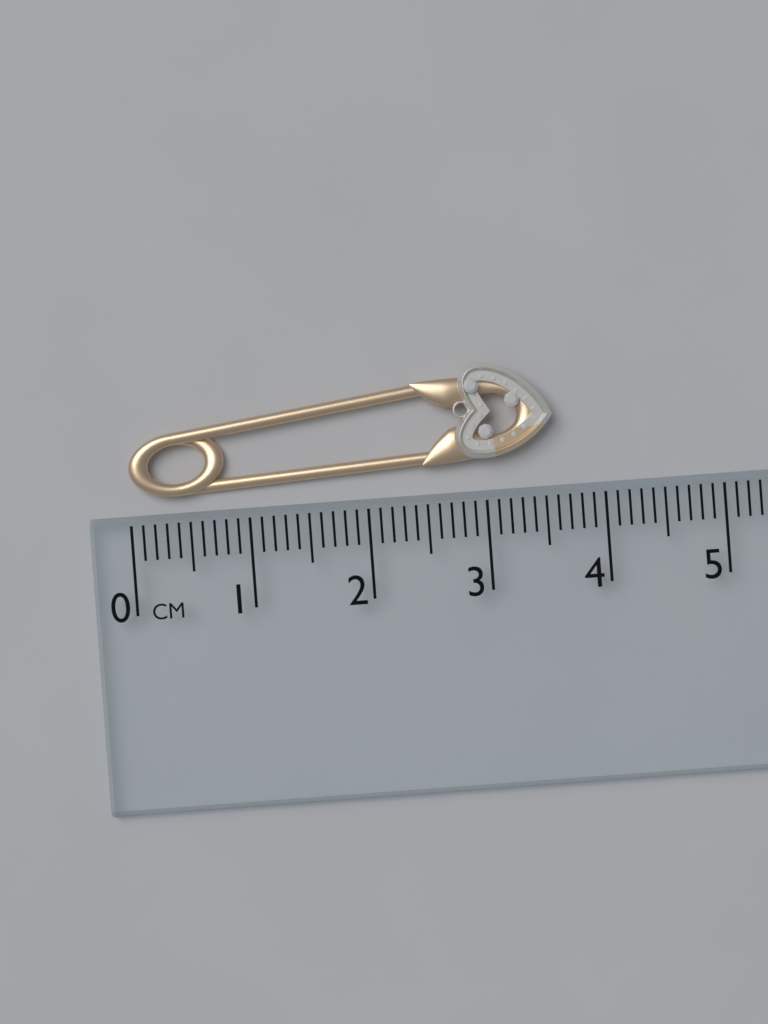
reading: 3.6 cm
